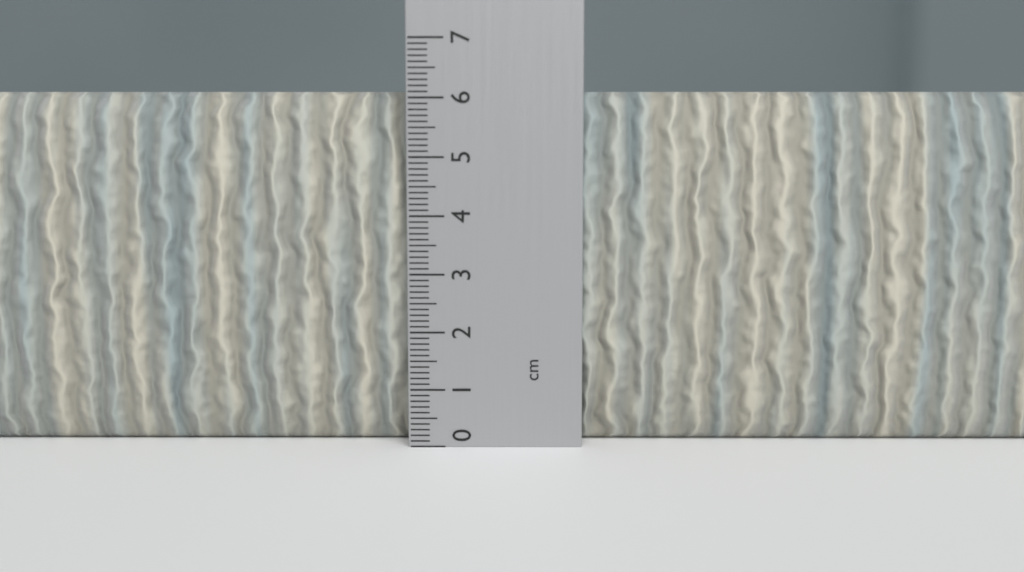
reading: 6.1 cm
